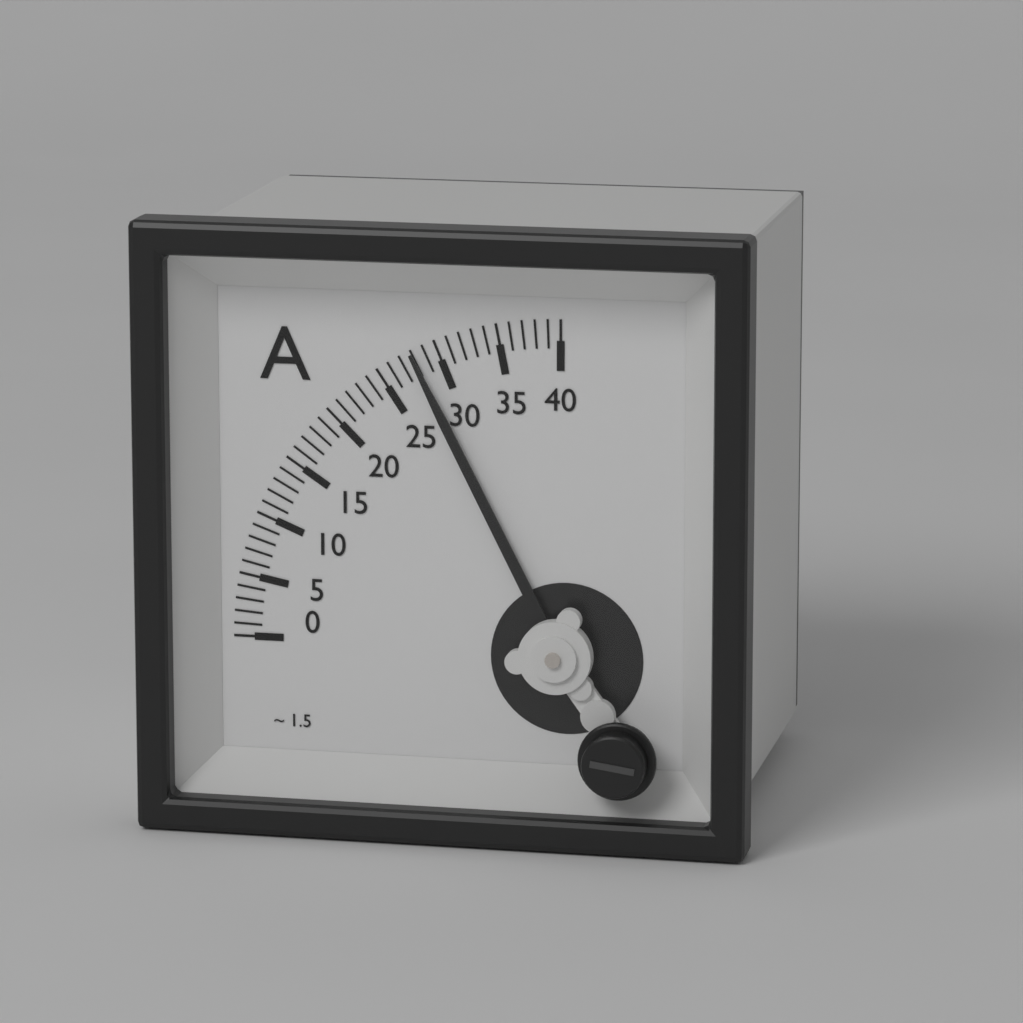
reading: 28 A
